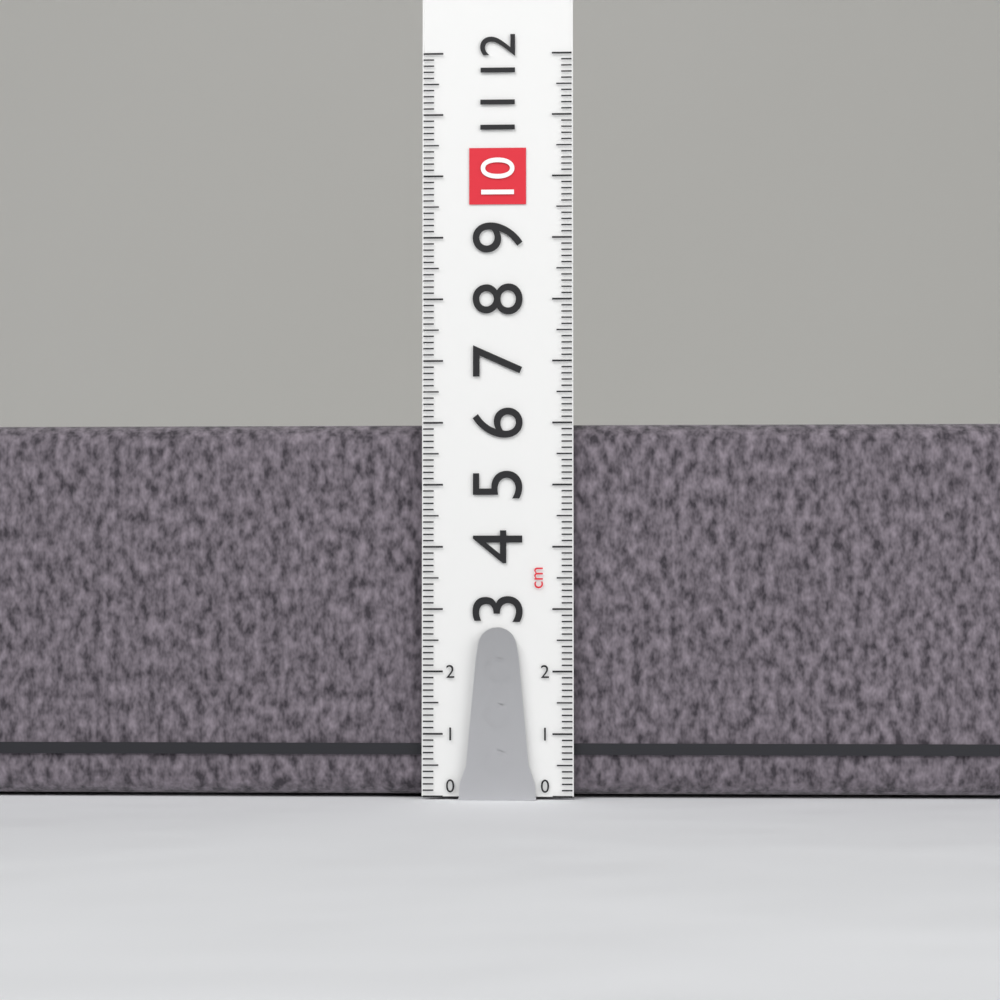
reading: 6.0 cm
